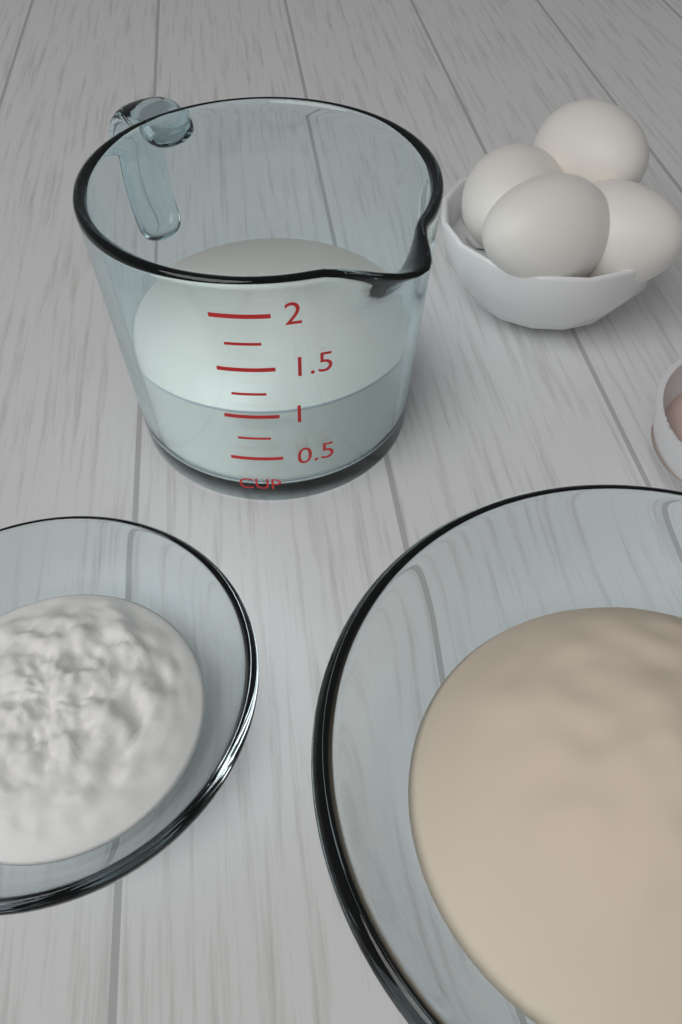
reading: 1.00 cup
